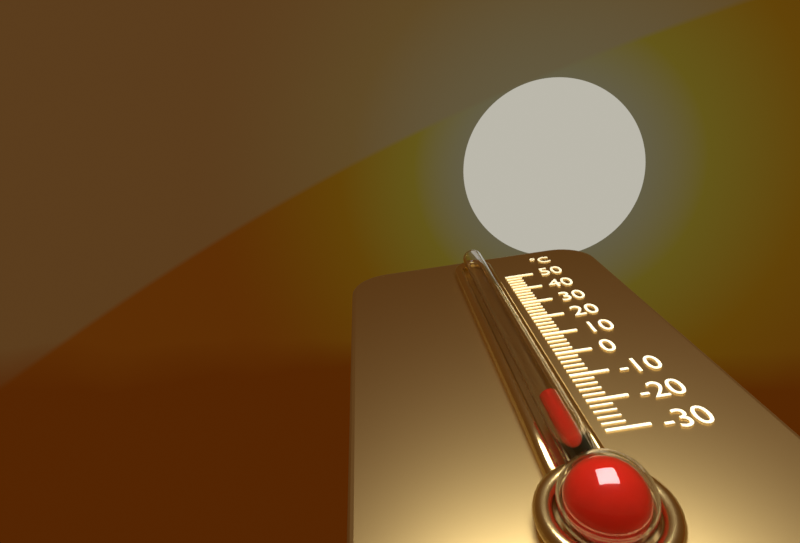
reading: -24 °C
